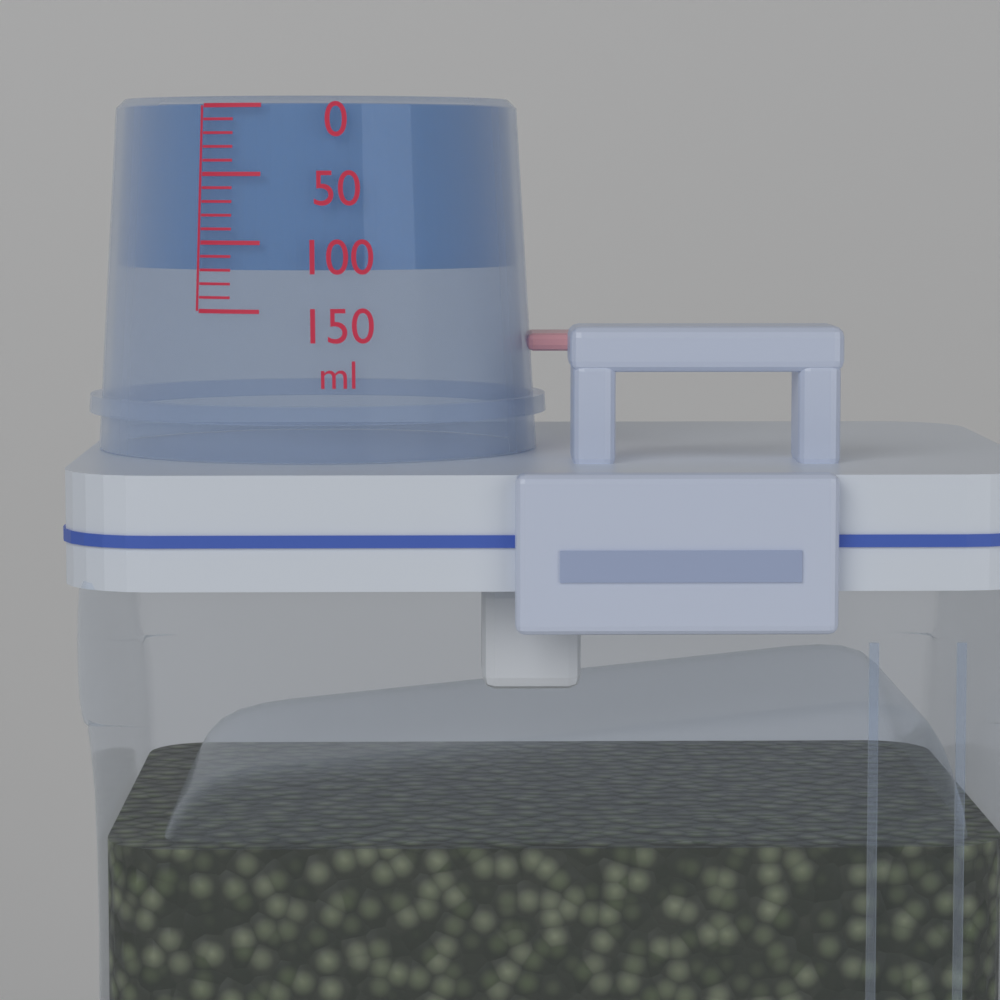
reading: 120 ml
